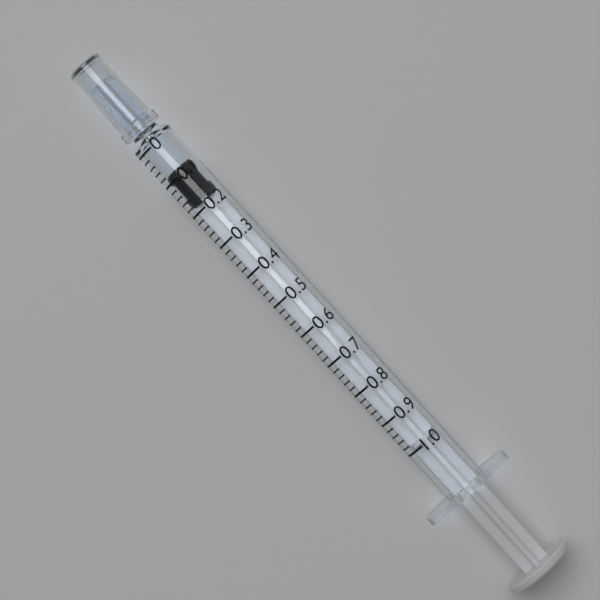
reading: 0.08 (no unit)
